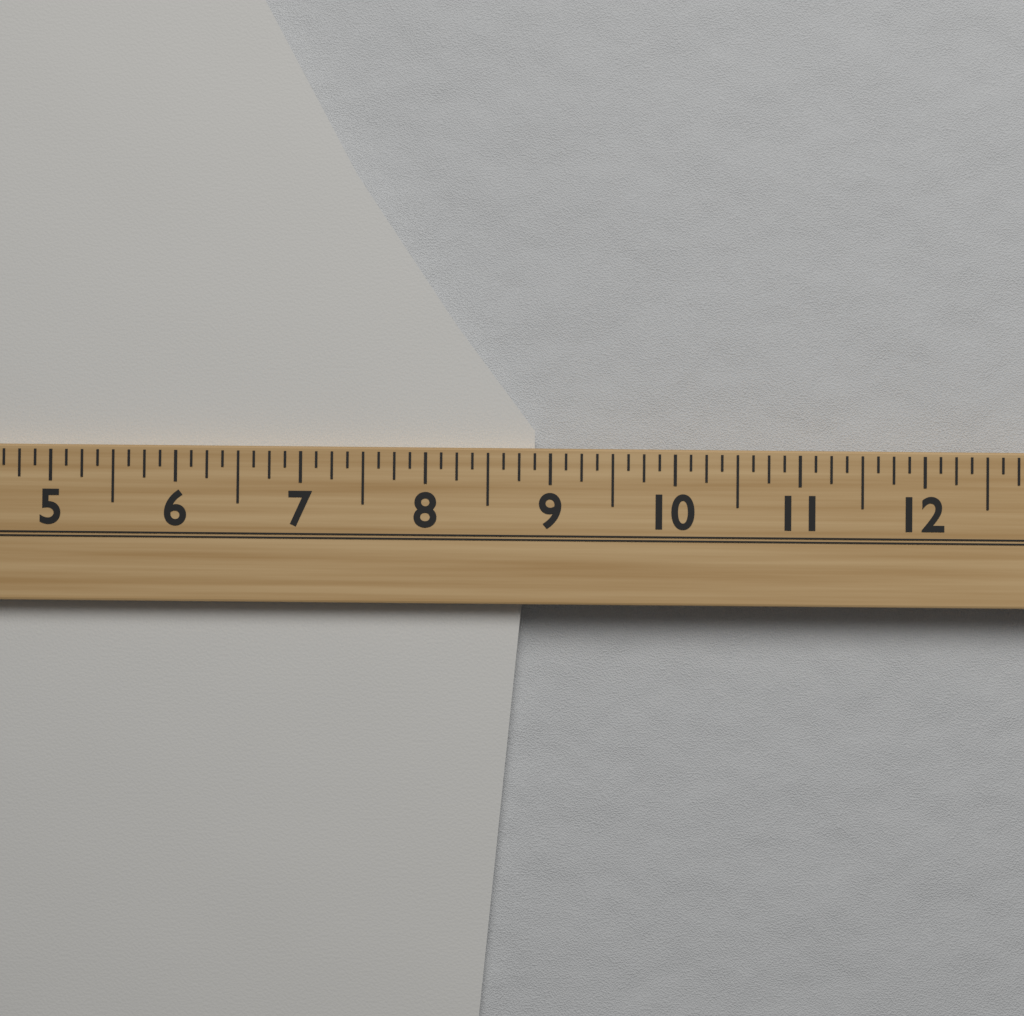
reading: 8.875 (no unit)
